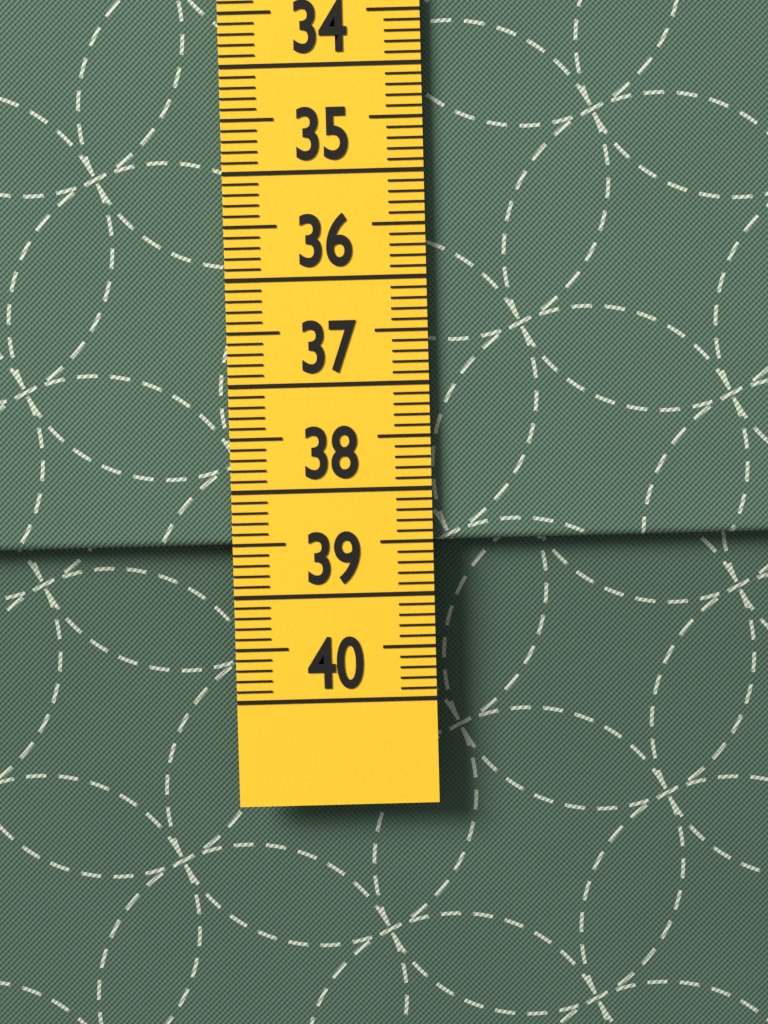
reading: 38.5 cm
